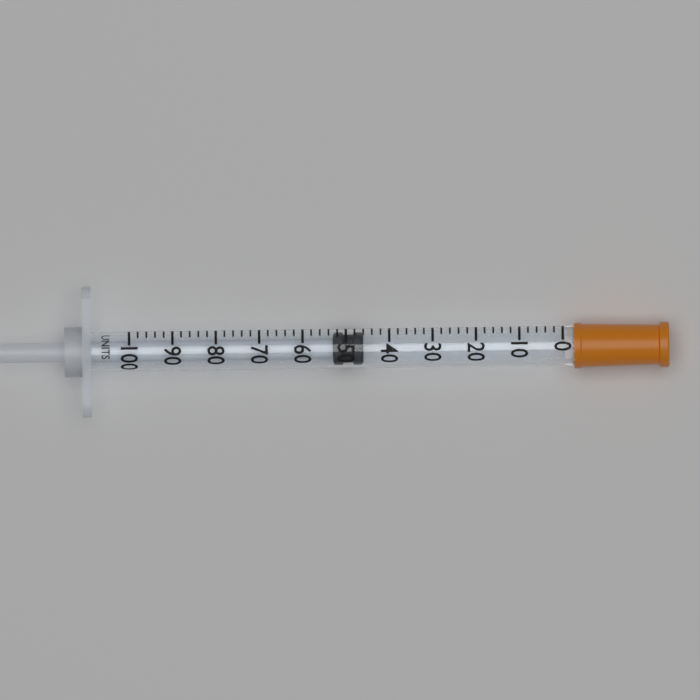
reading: 46 units
